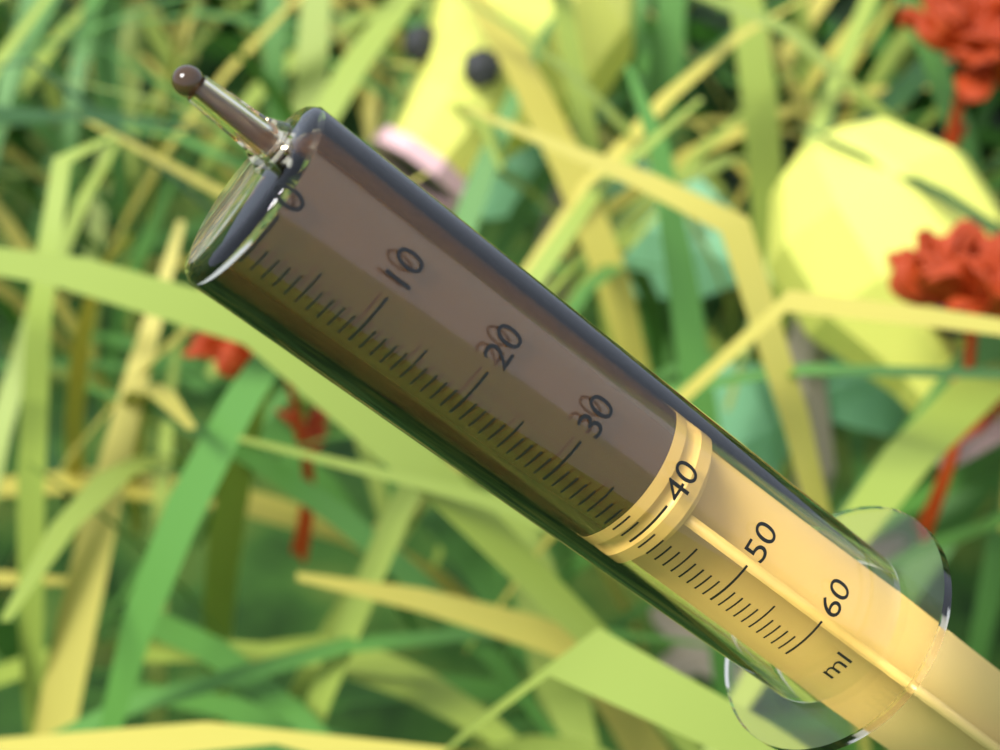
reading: 38 ml
